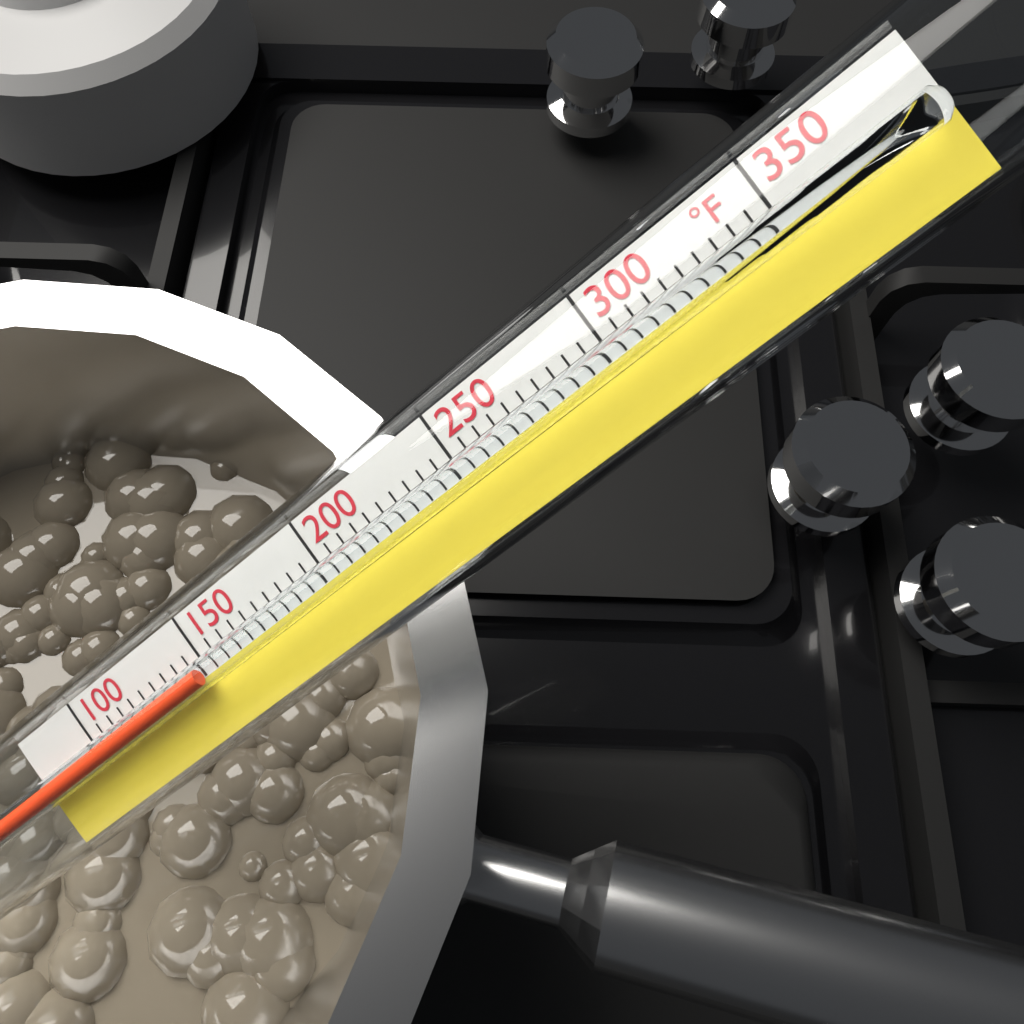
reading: 150 °F
